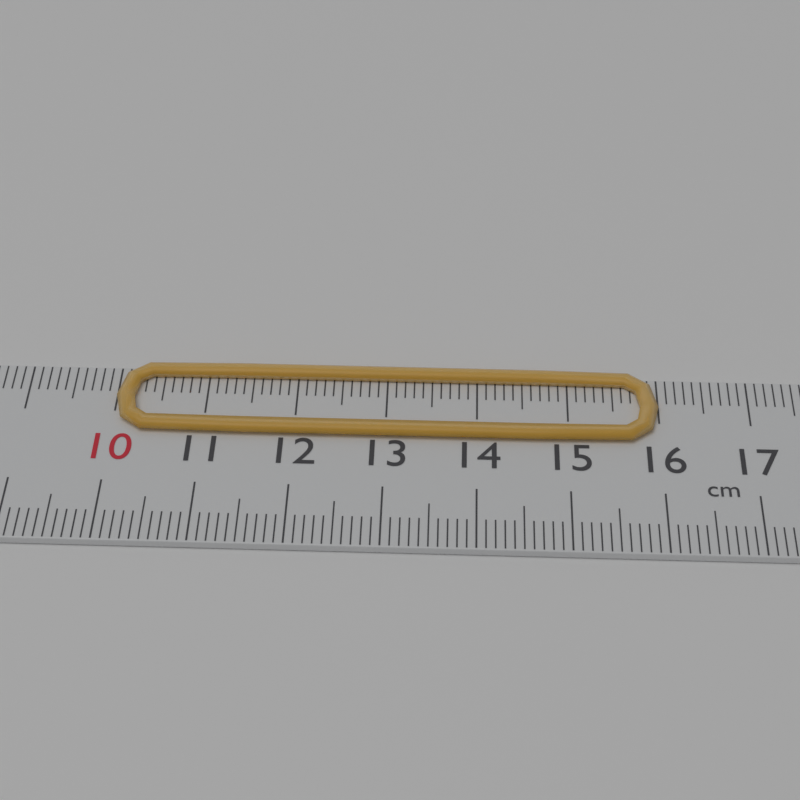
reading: 16.0 cm
